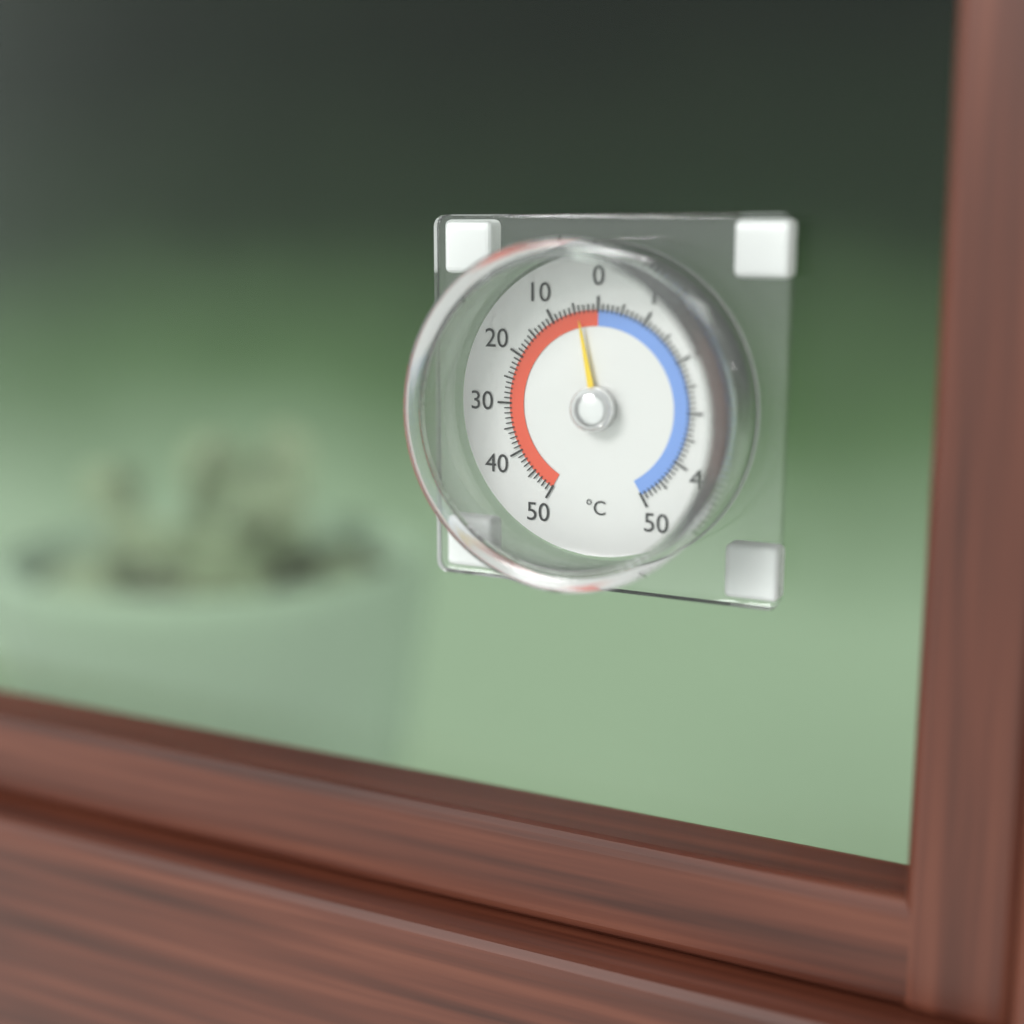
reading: 4 °C
